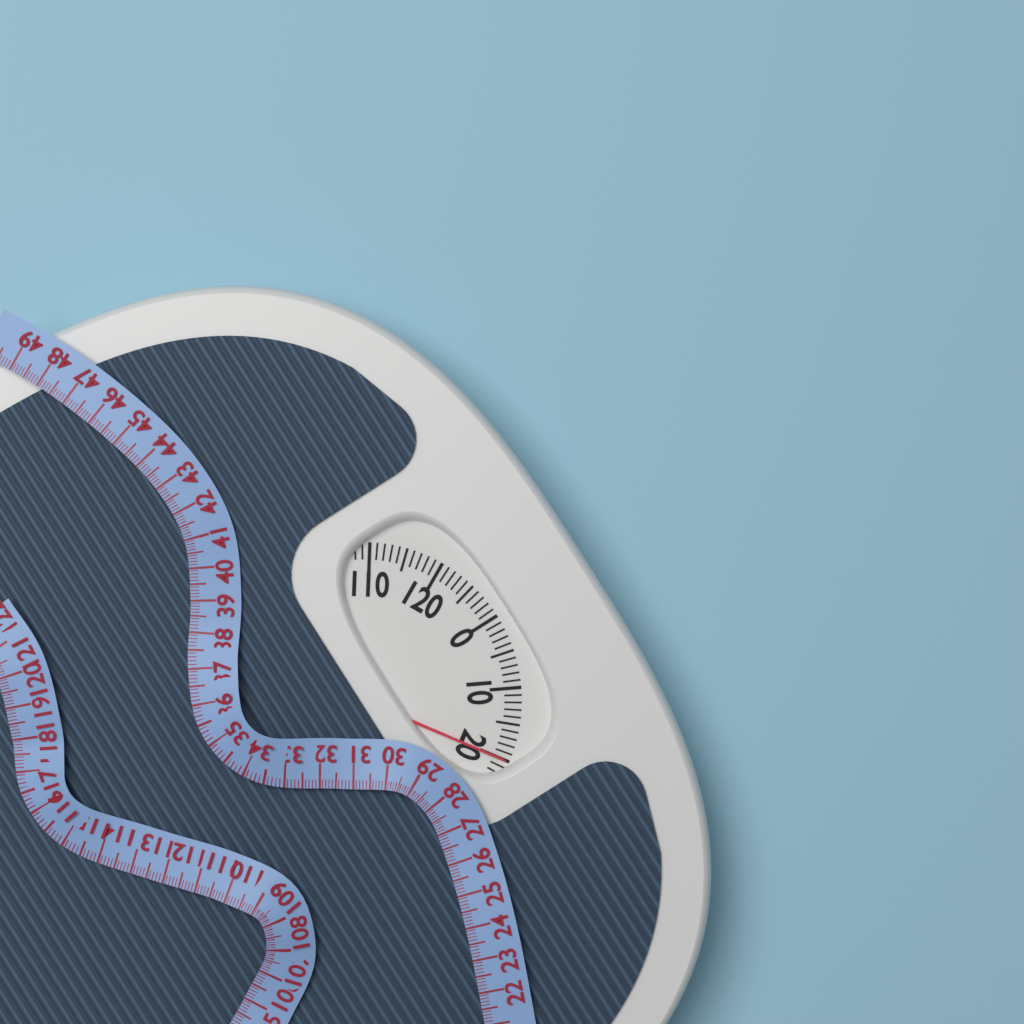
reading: 20 (no unit)
